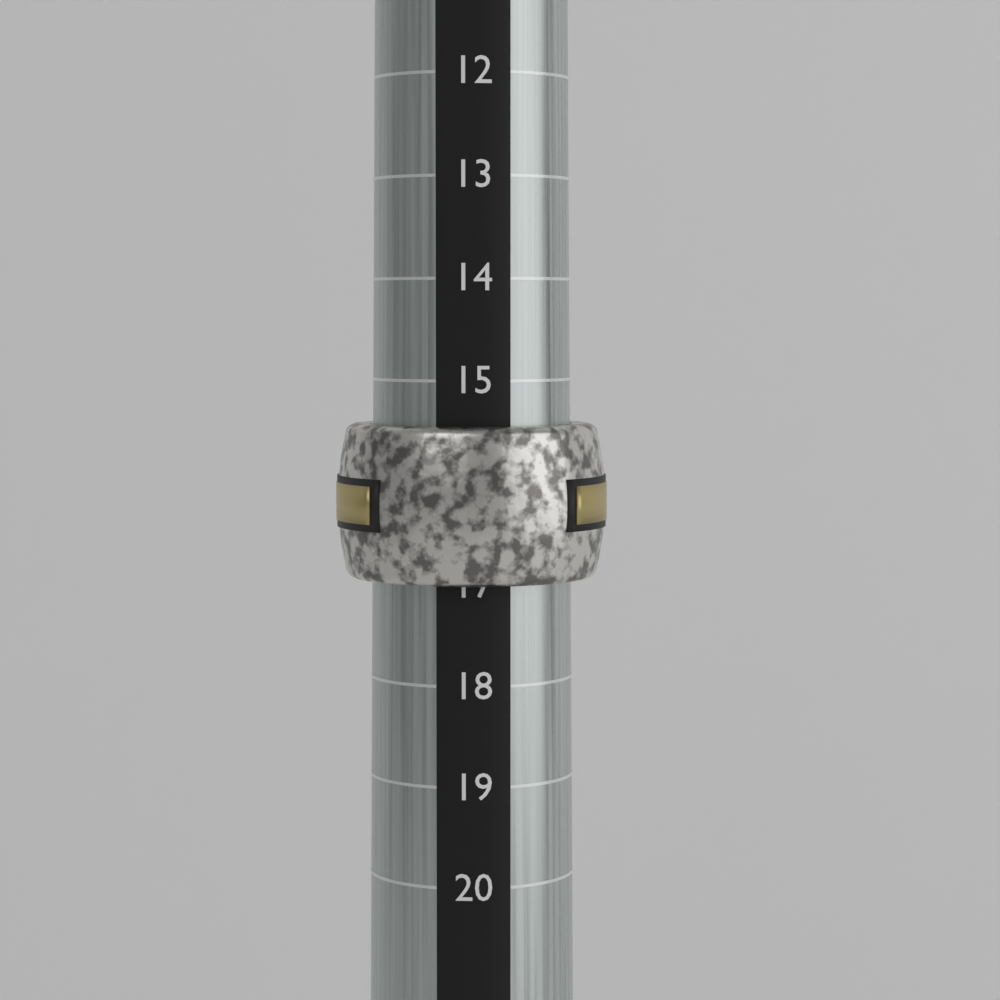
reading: 17 (no unit)
